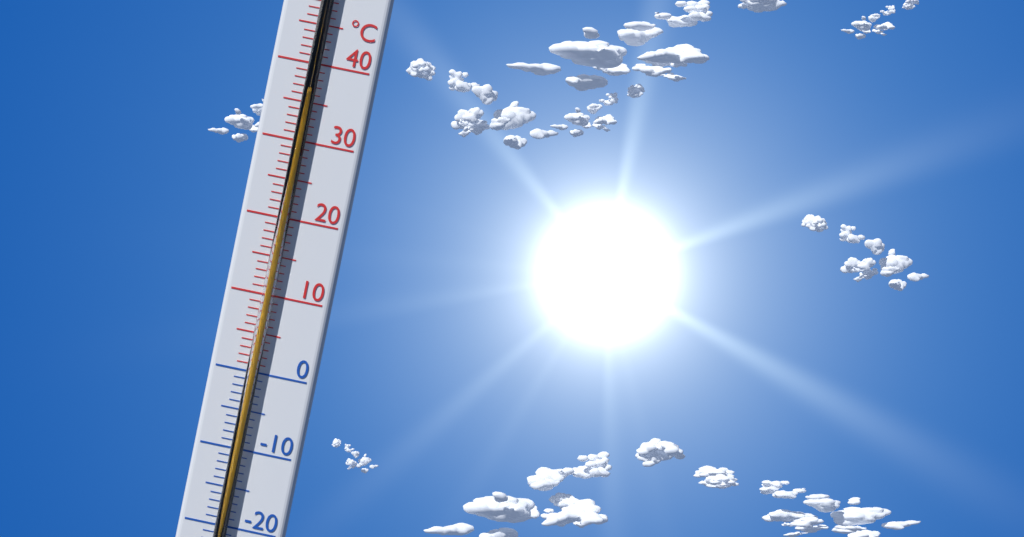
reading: 36 °C
